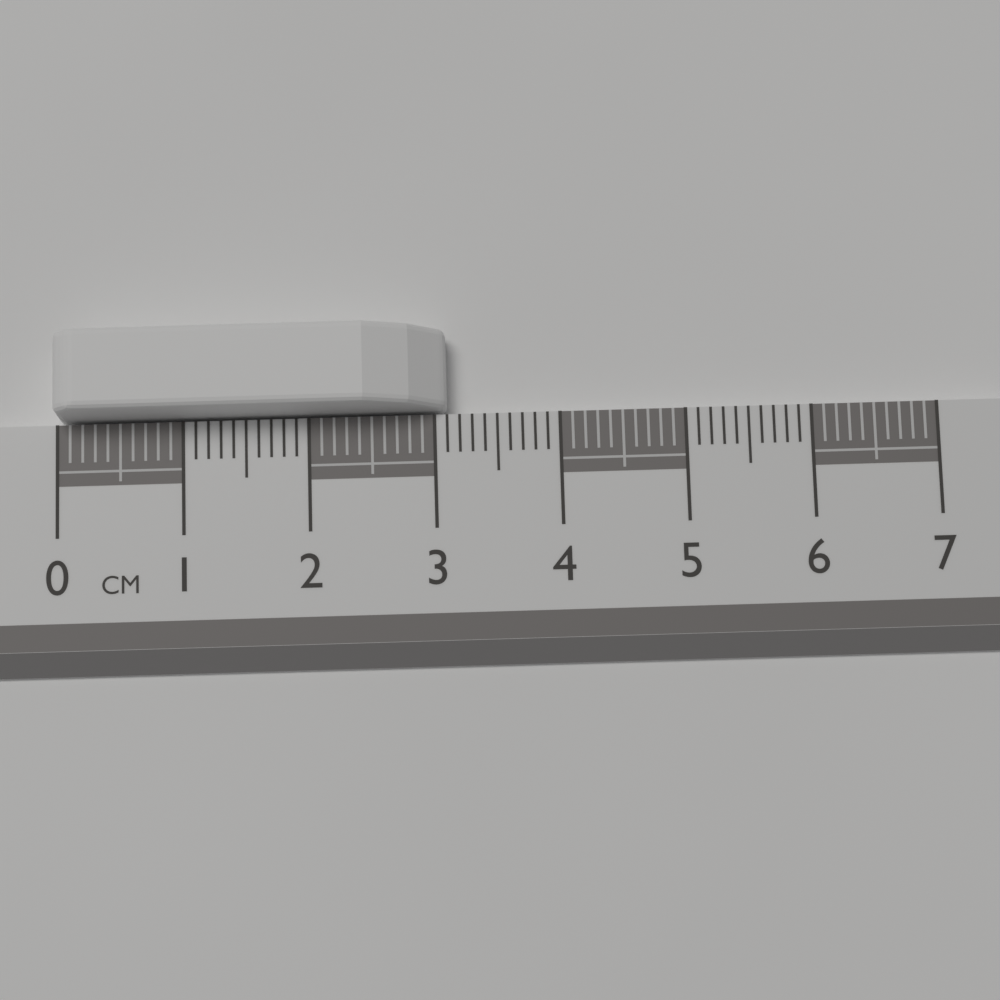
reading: 3.1 cm
